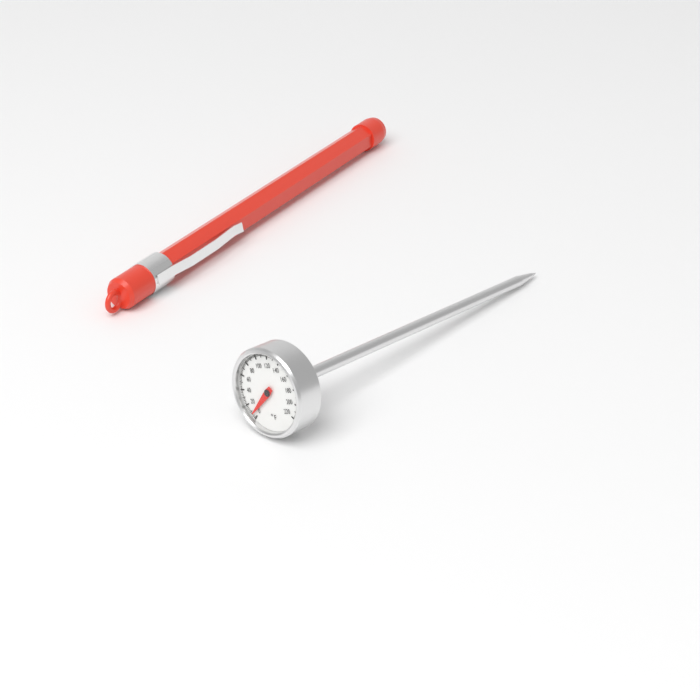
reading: 6 °F
